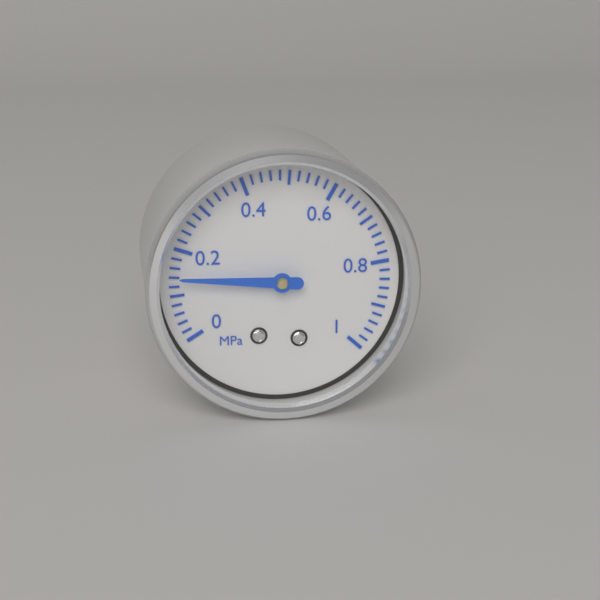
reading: 0.14 MPa
